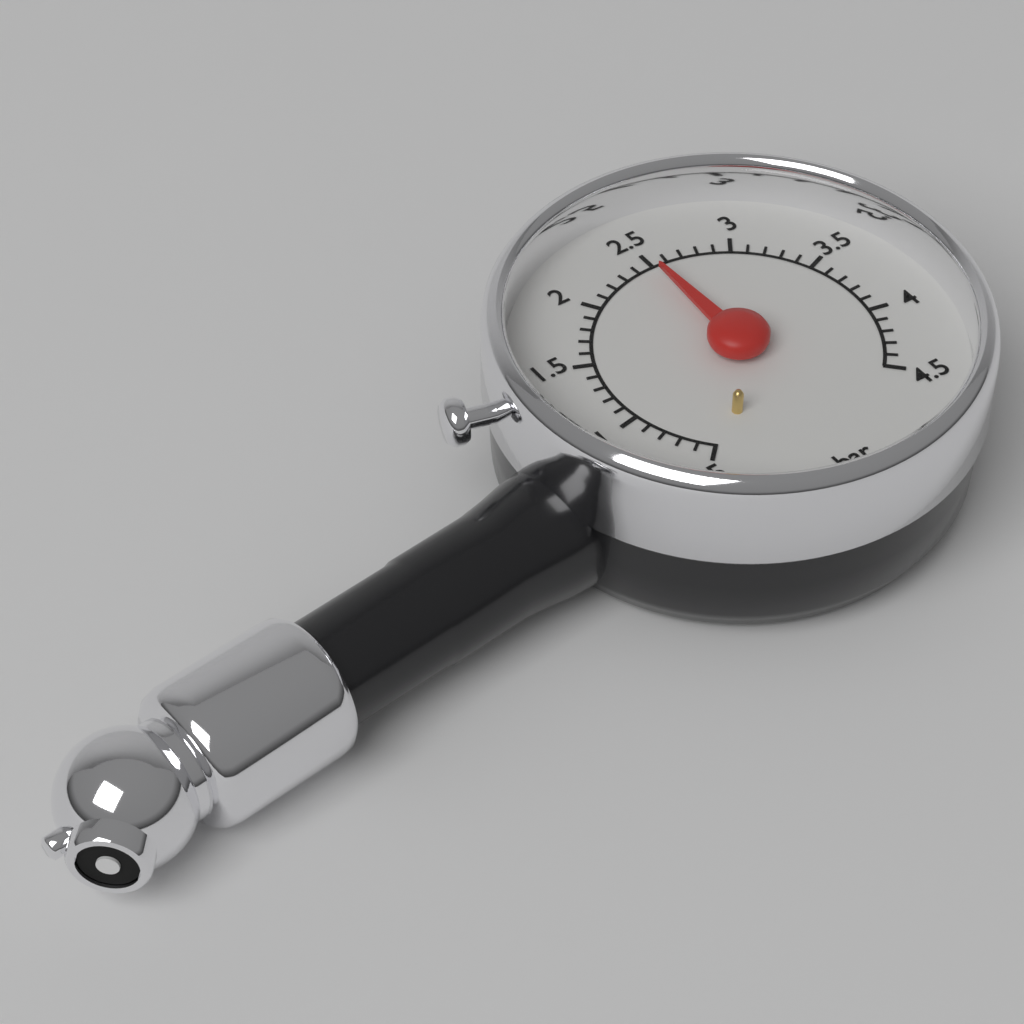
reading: 2.5 bar
